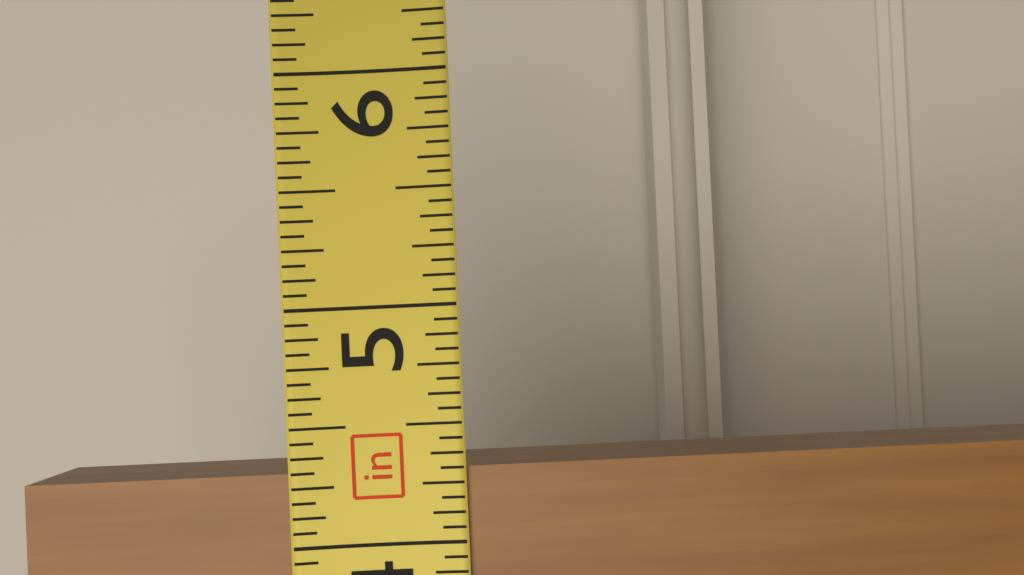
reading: 4.3125 in
